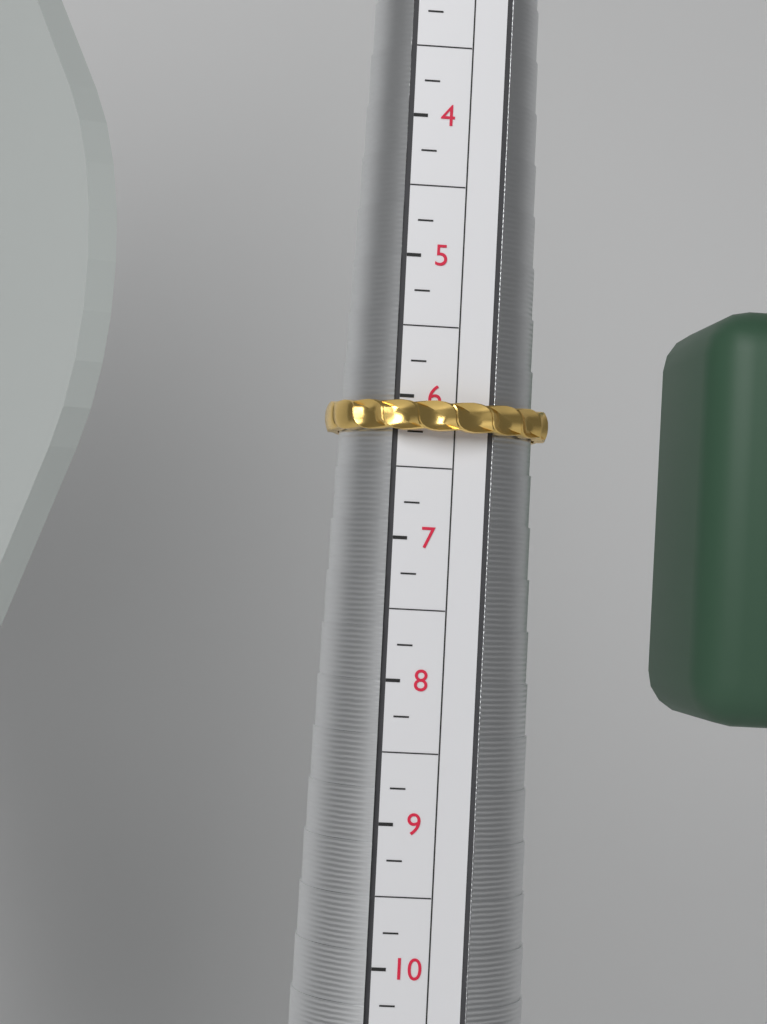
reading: 6.25 (no unit)
